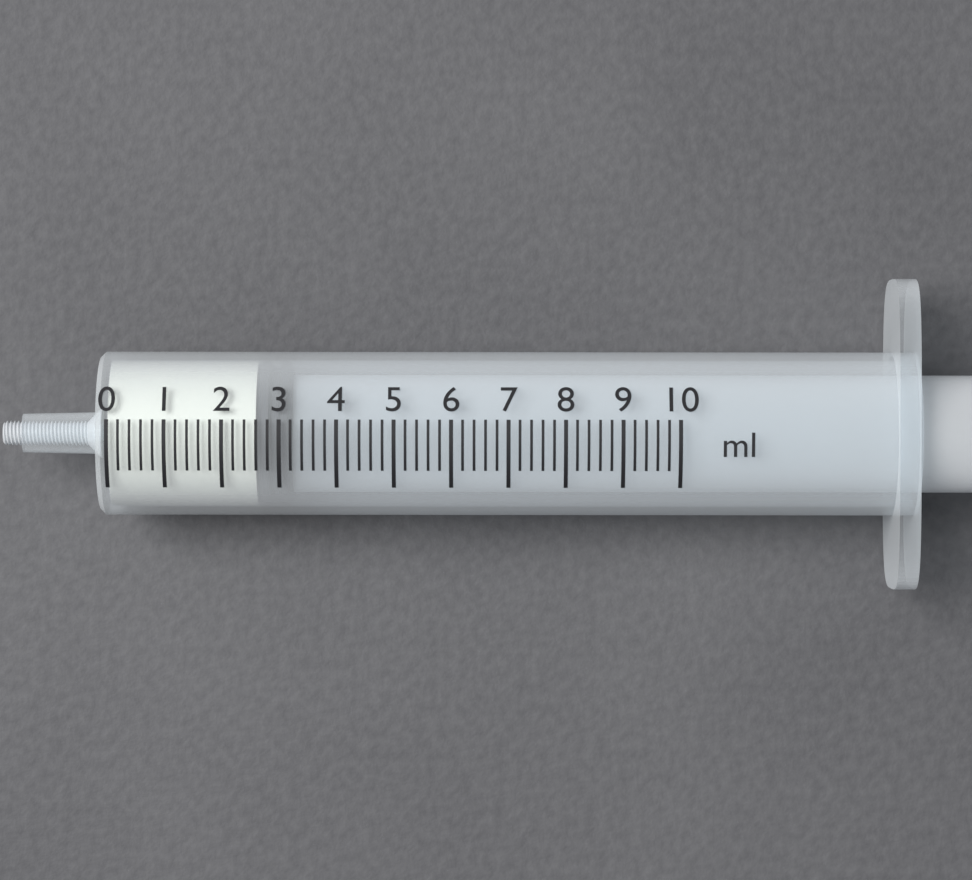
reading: 2.6 ml
